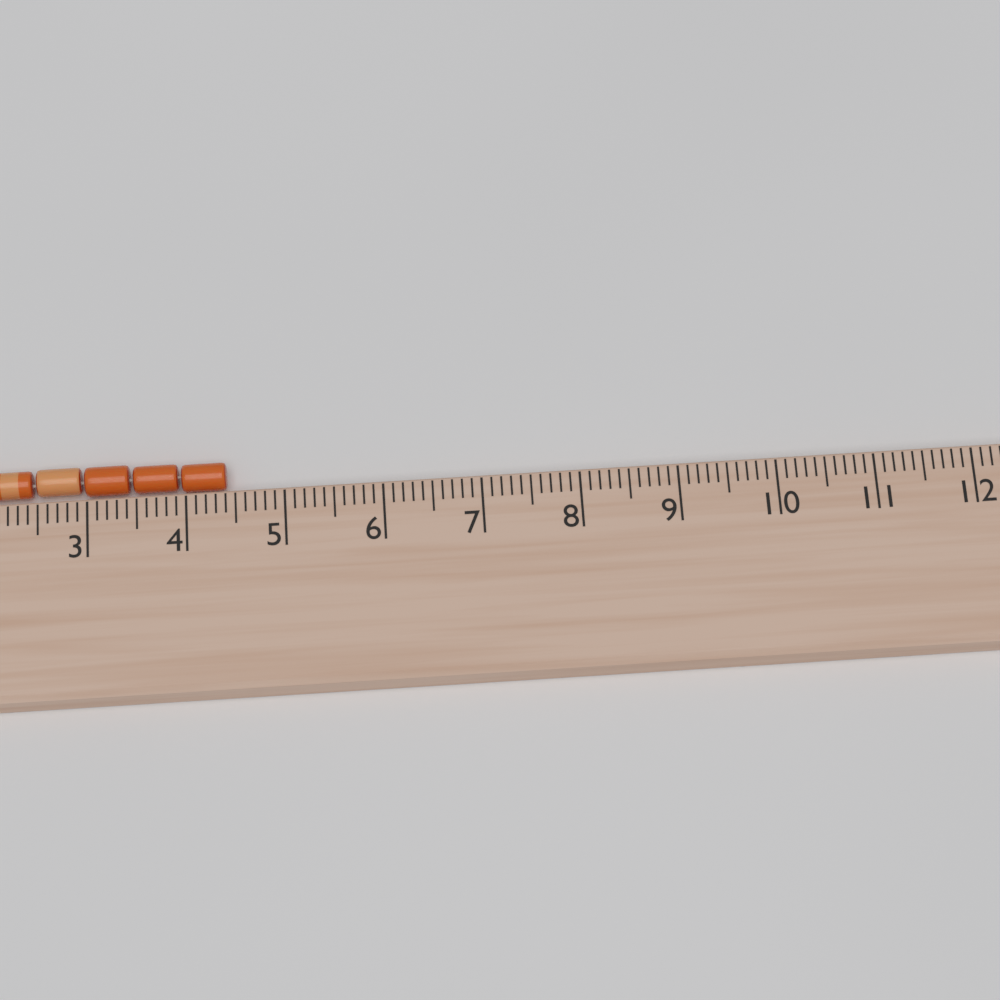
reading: 4.4 cm
